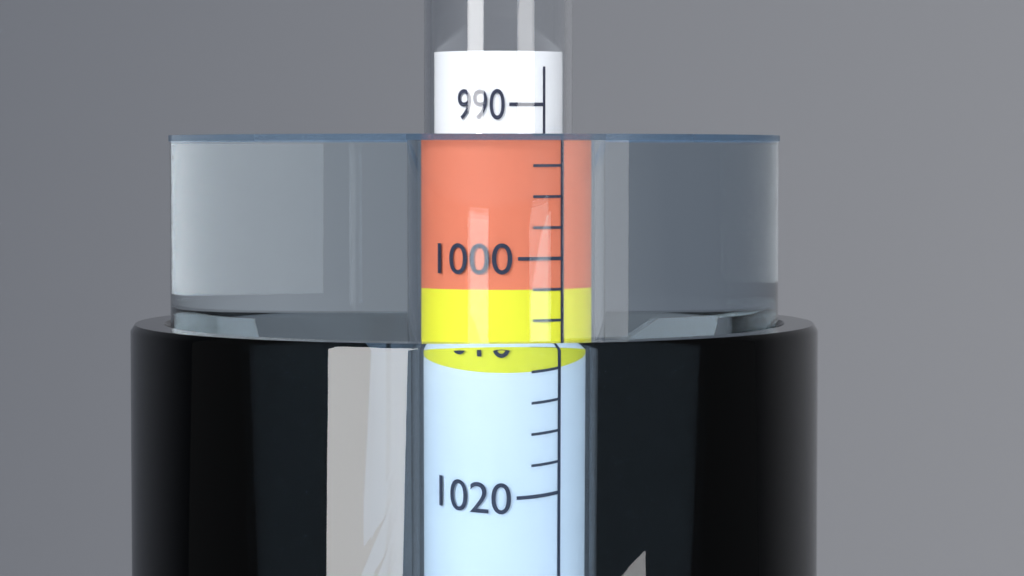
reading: 992 (no unit)
